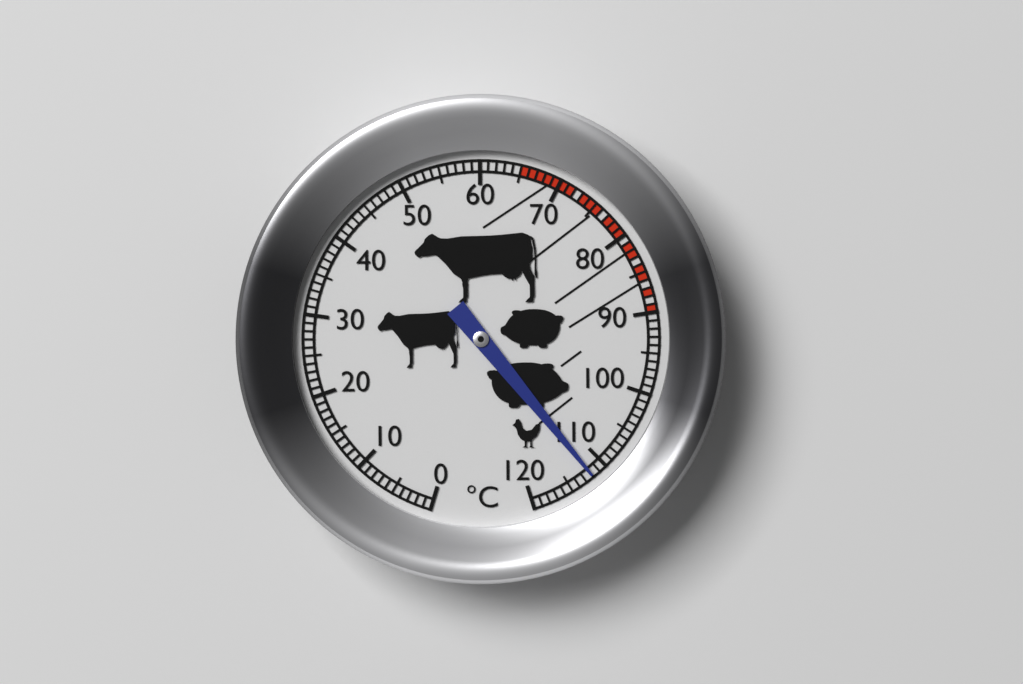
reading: 112 °C
